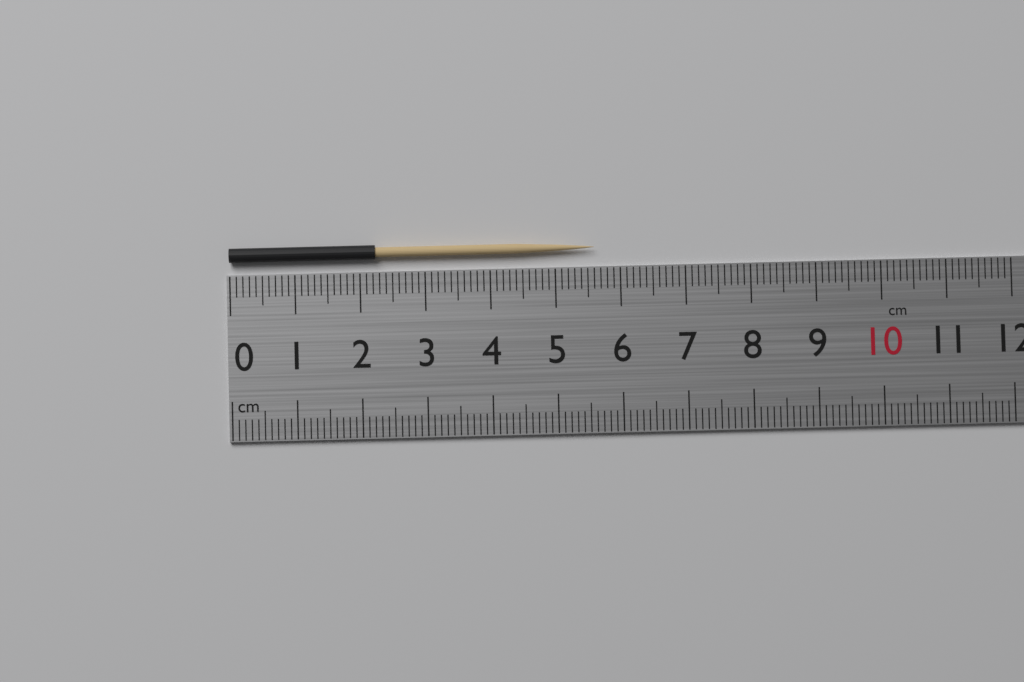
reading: 5.6 cm
